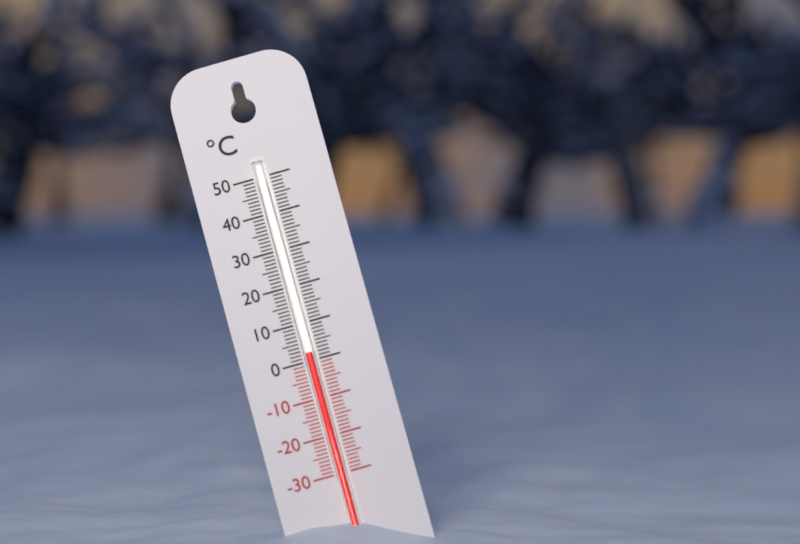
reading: 2 °C
